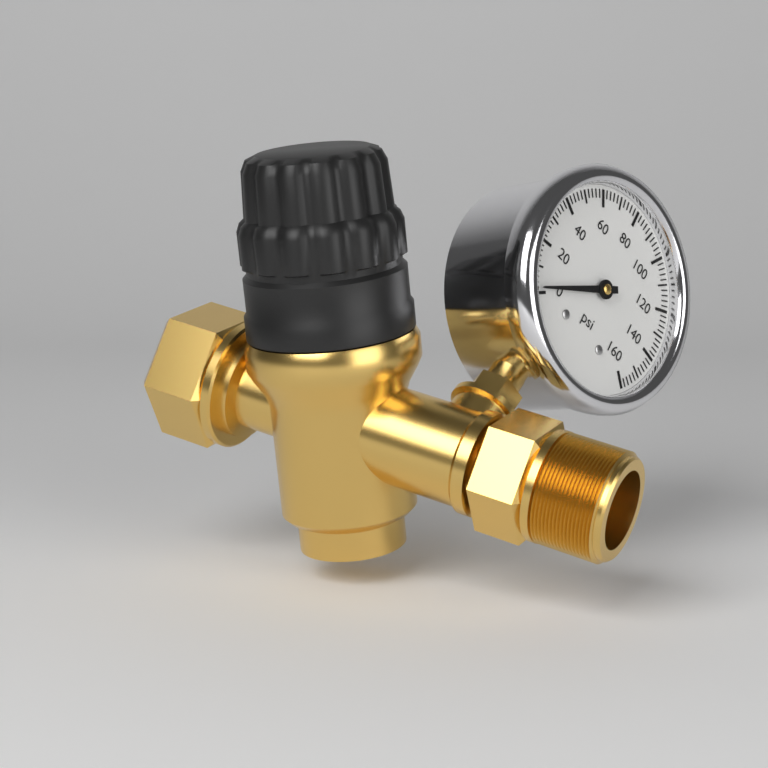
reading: 2 psi
